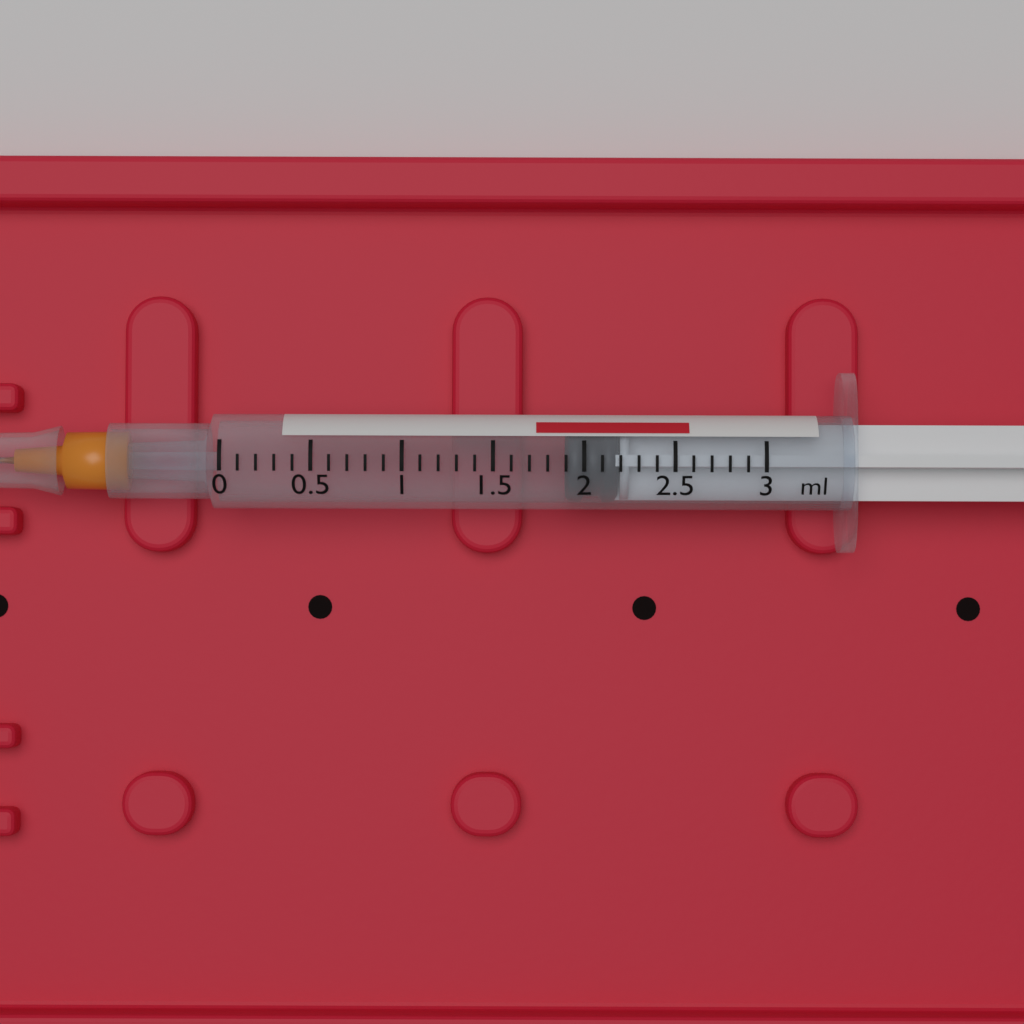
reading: 1.9 ml
